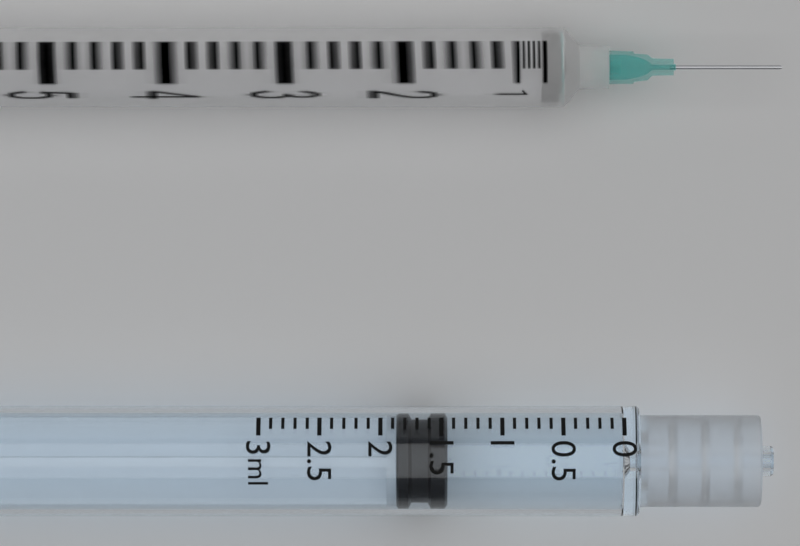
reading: 1.45 ml
